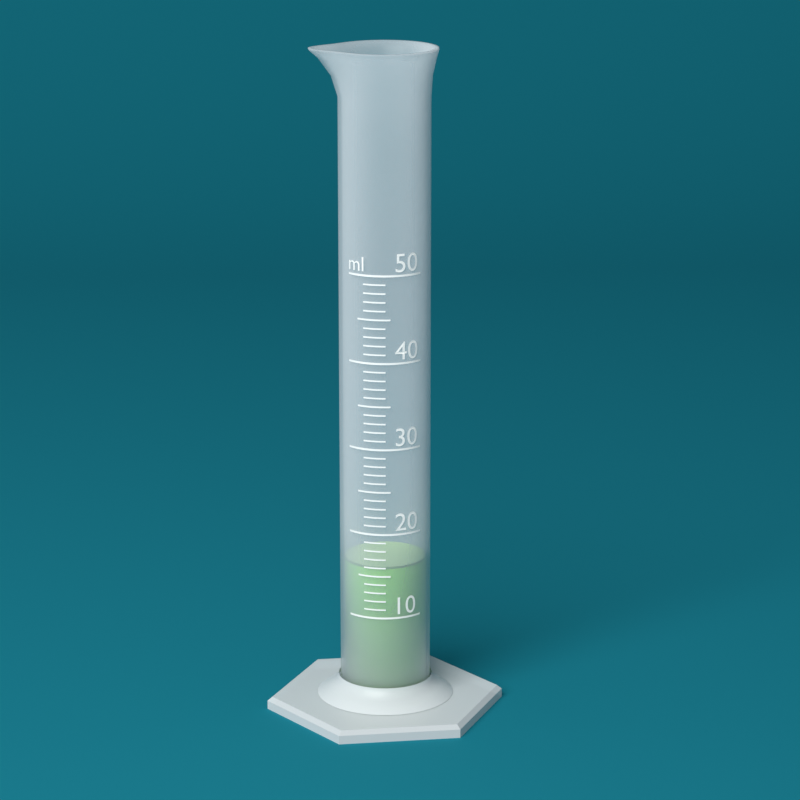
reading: 16 ml
